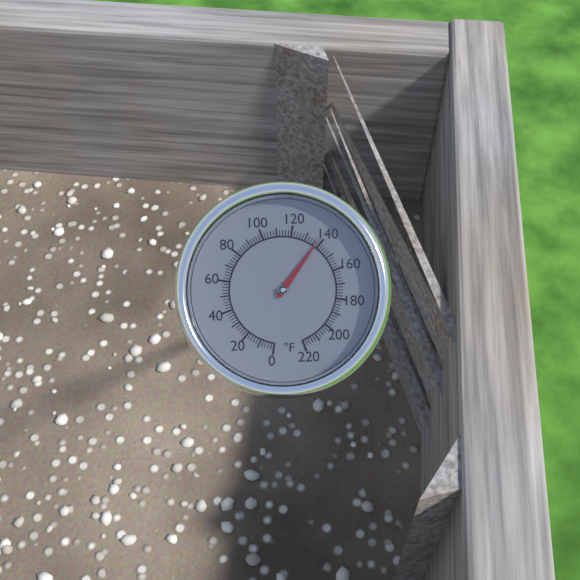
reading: 138 °F
